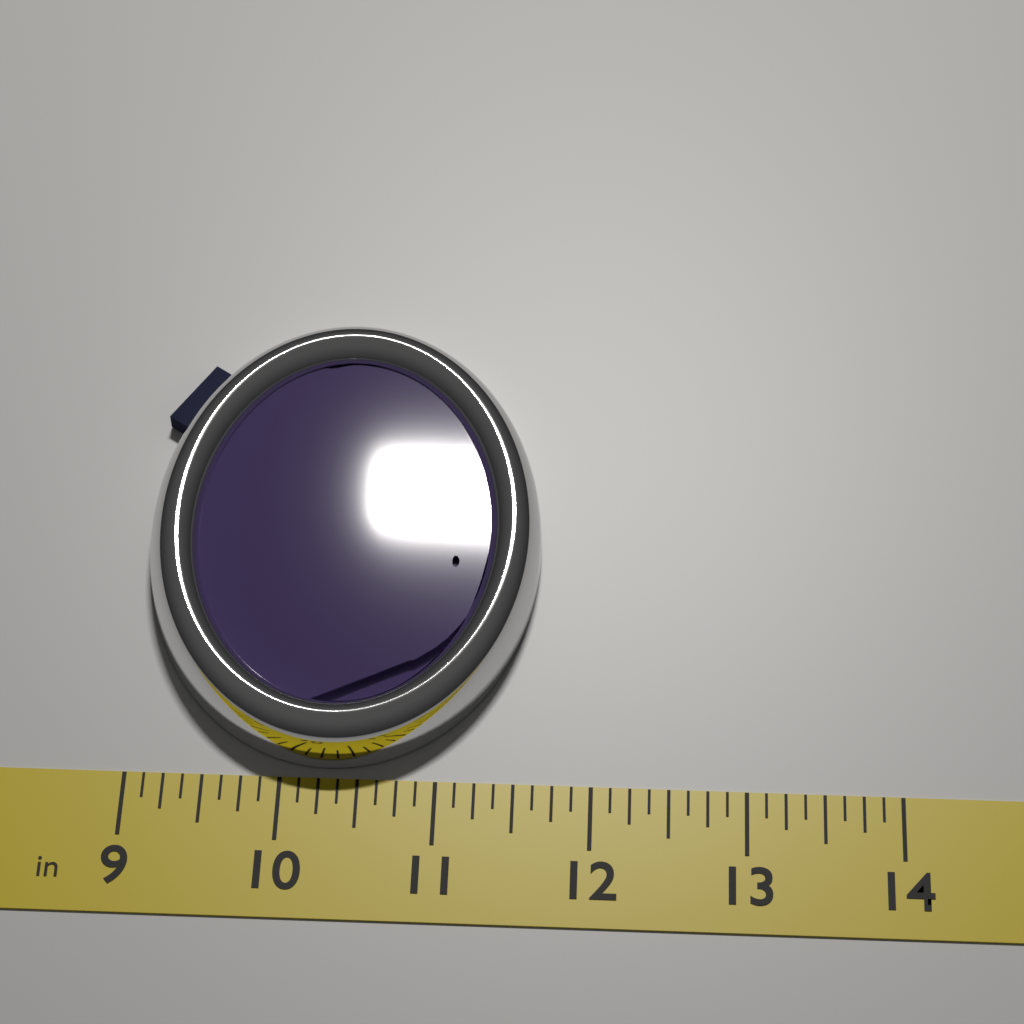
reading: 11.625 in
